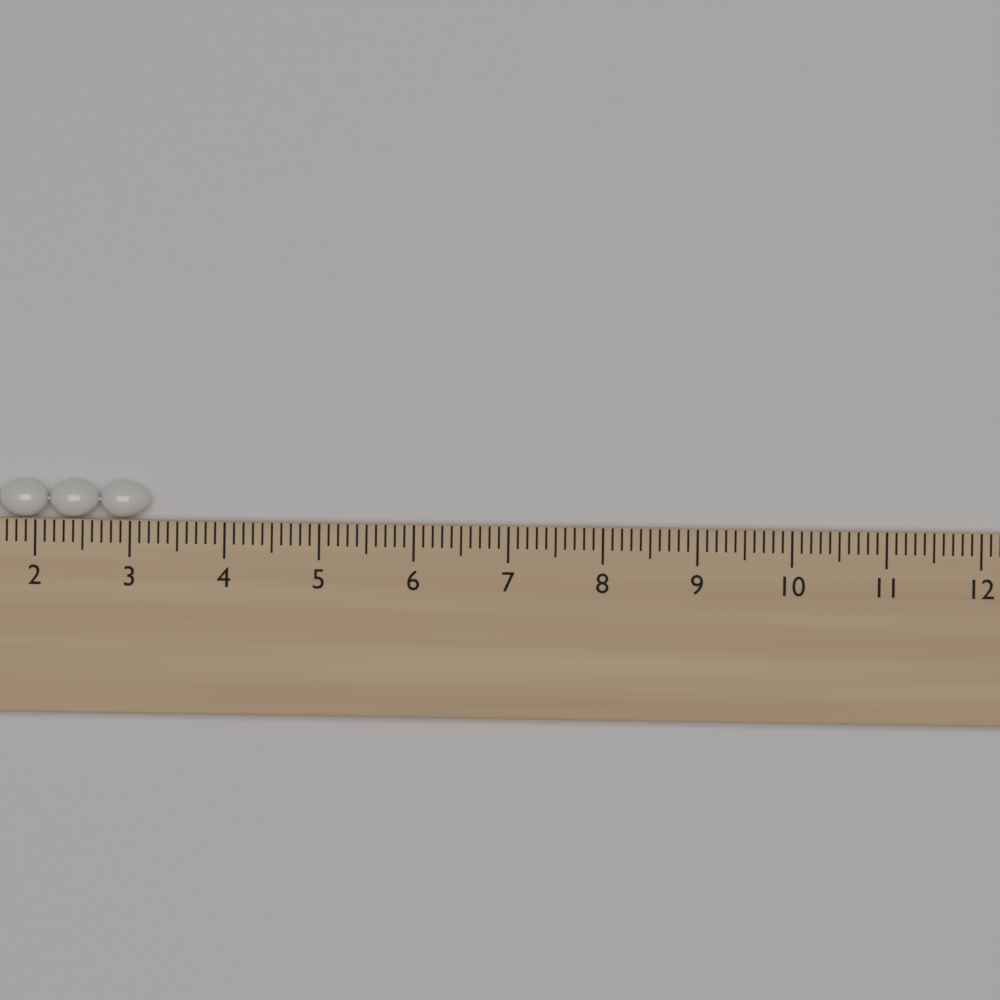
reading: 3.2 cm
